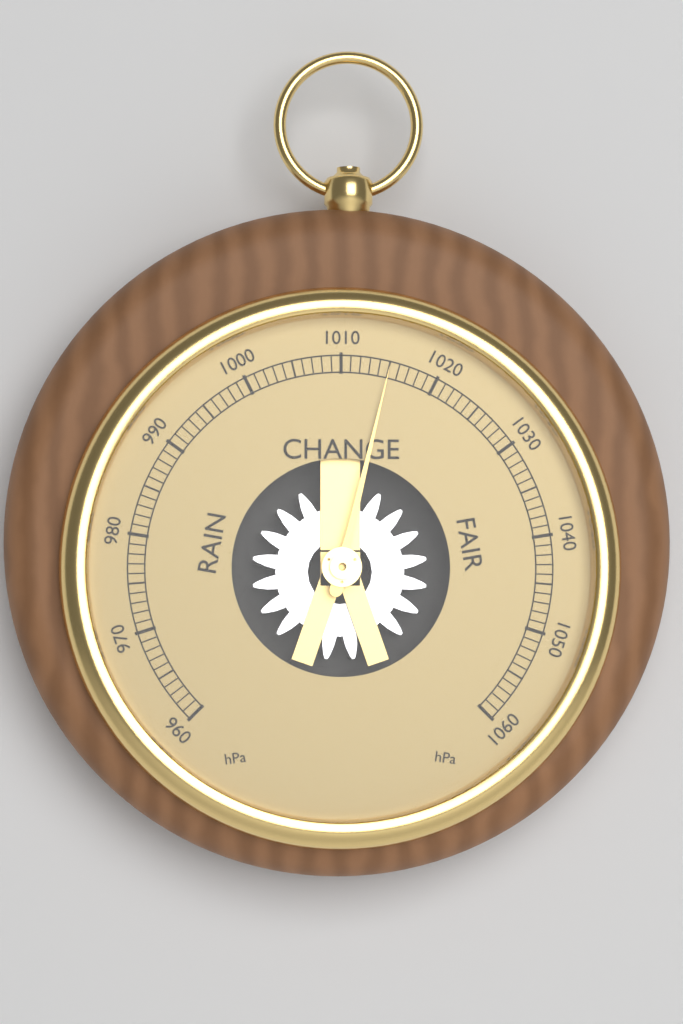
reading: 1015 hPa
